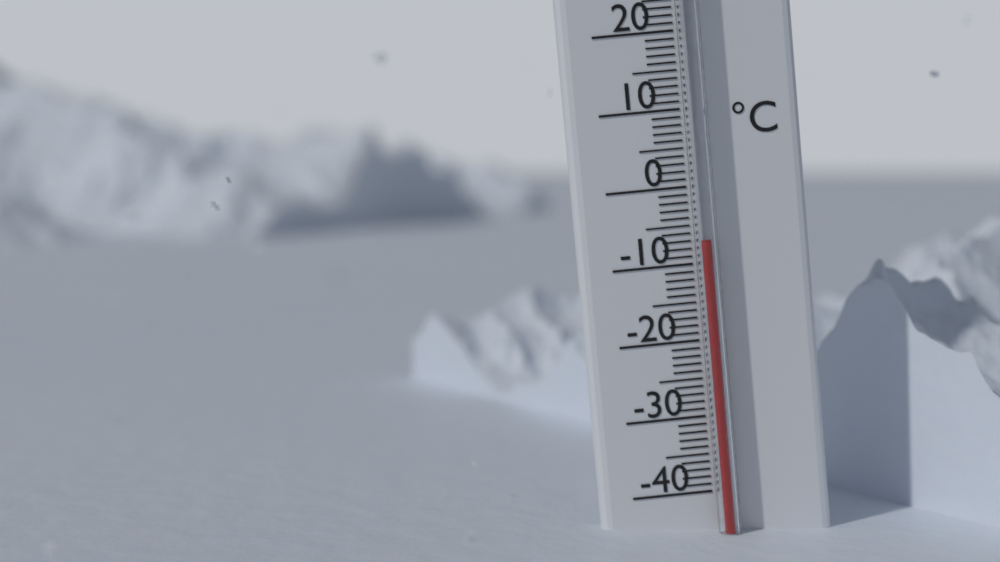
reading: -7 °C
